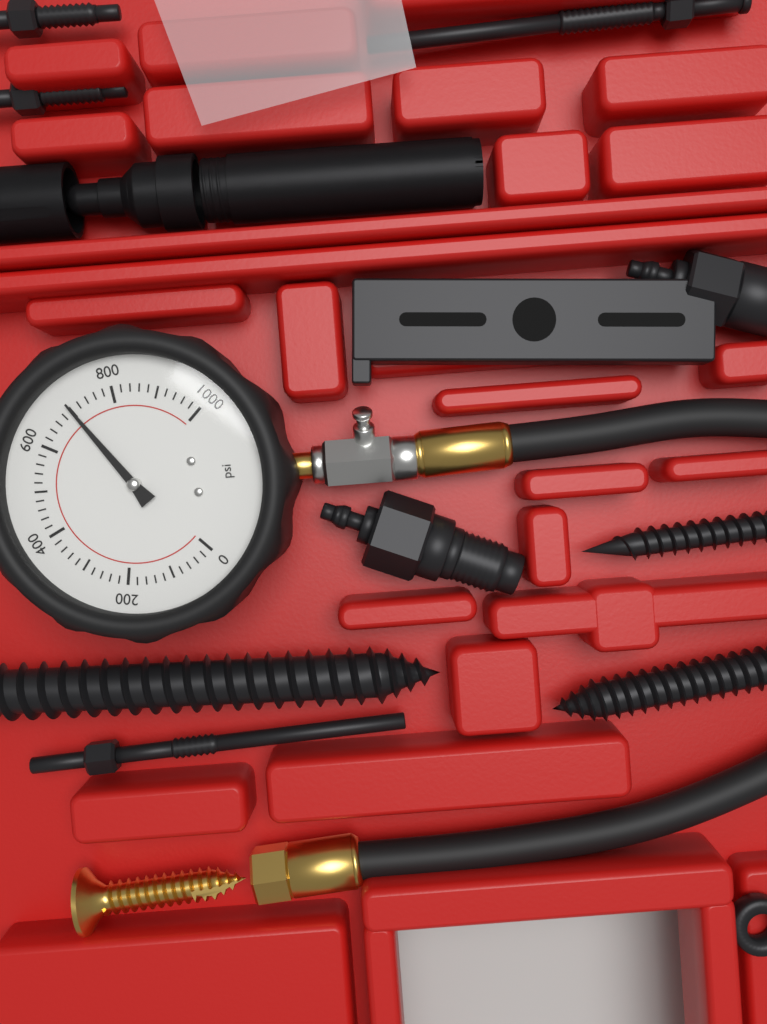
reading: 700 psi
